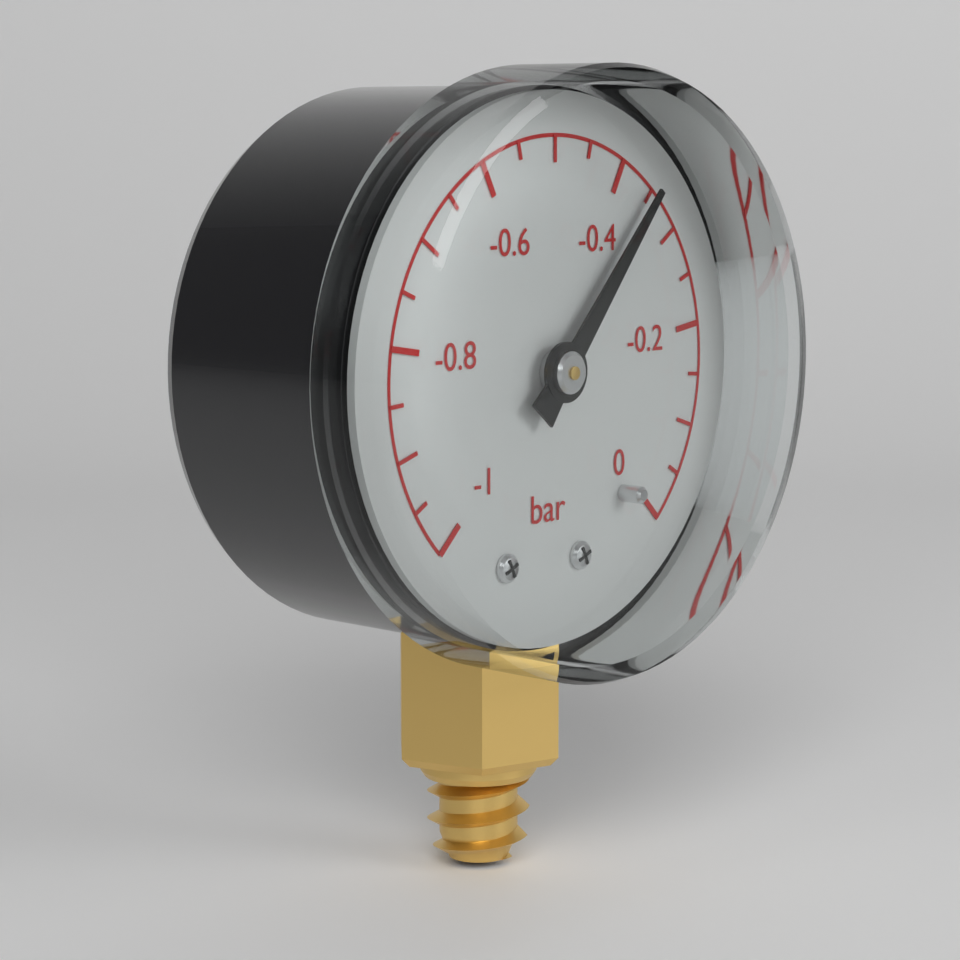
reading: -0.35 bar
